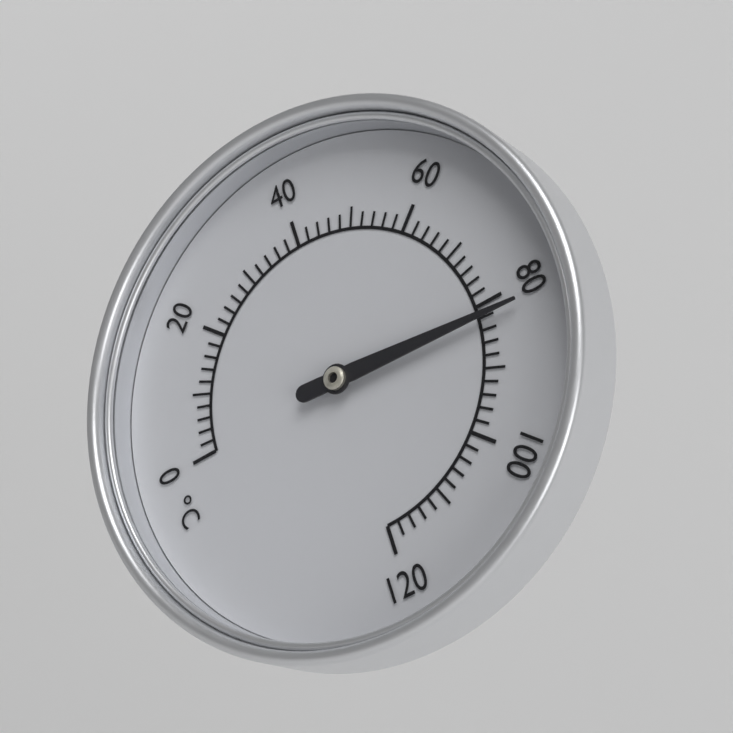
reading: 82 °C
